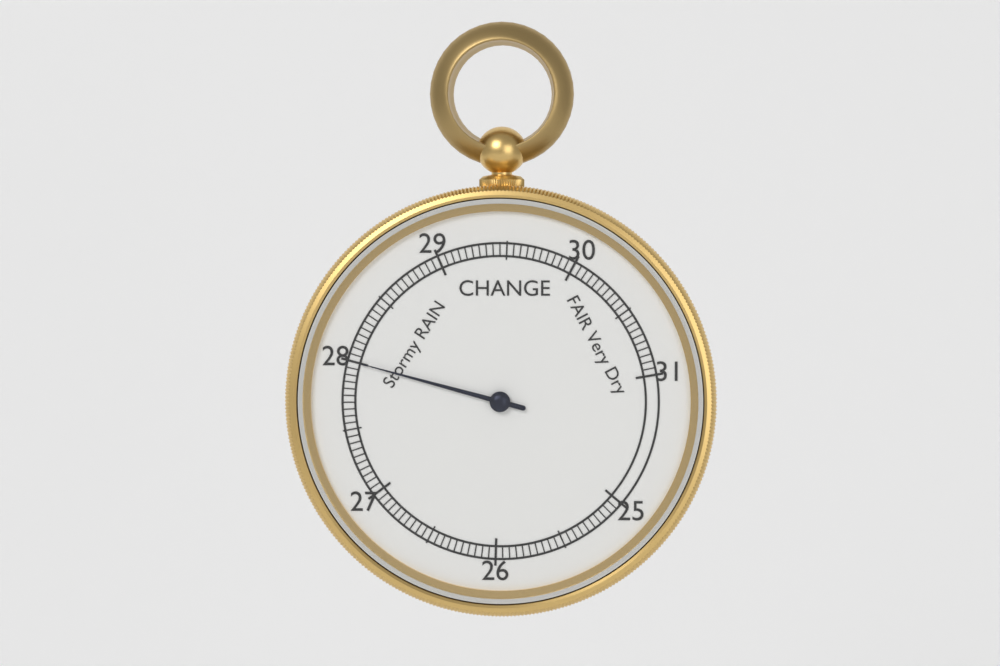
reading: 28.00 inHg
